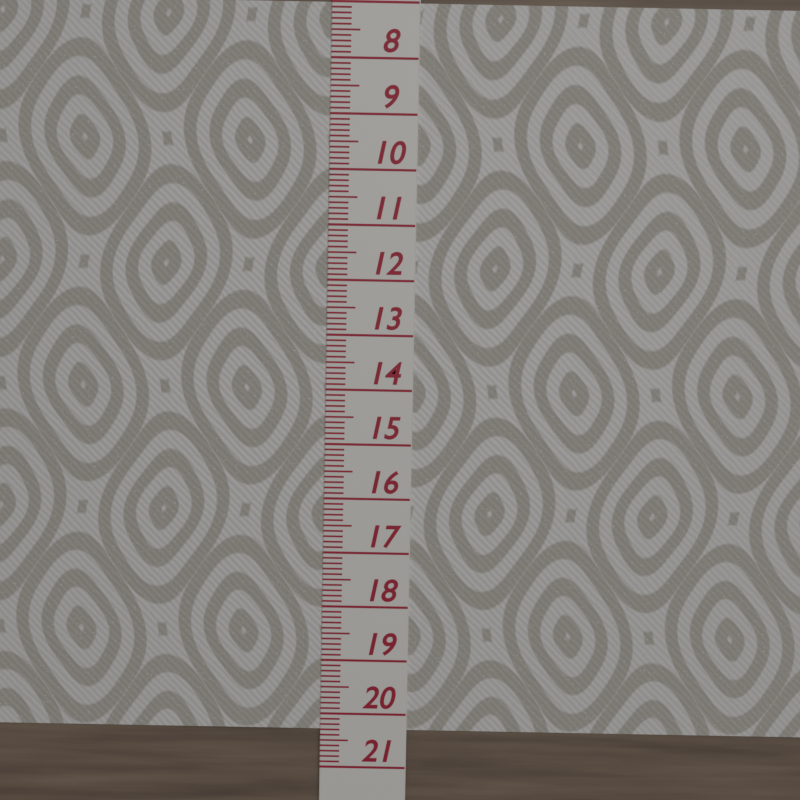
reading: 20.3 (no unit)
